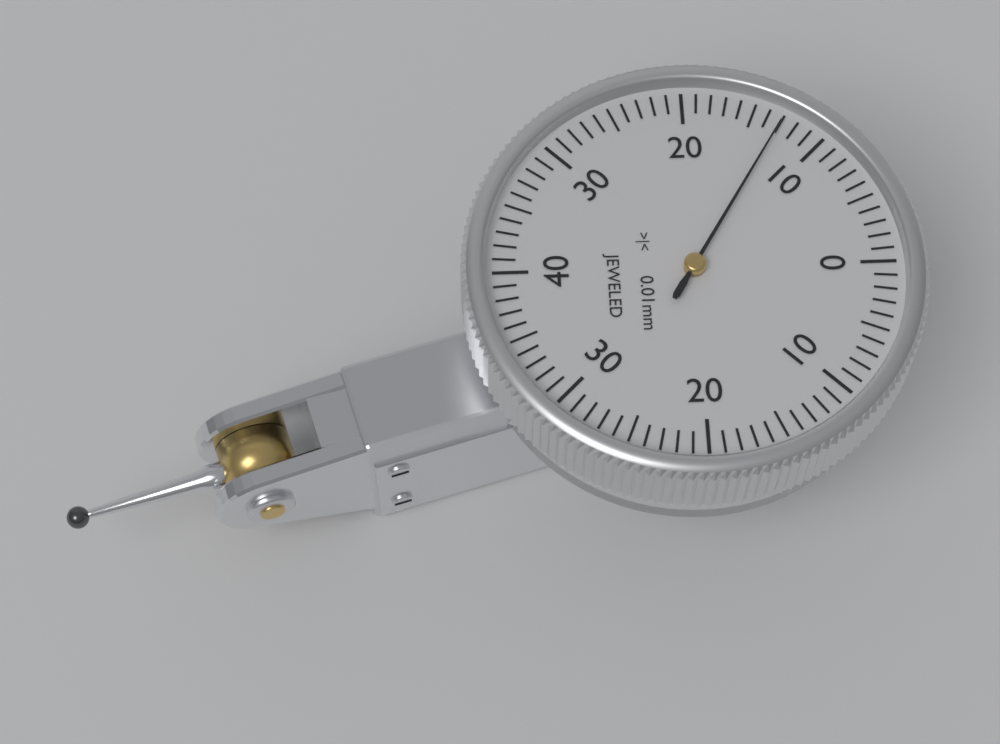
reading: 0.13 mm
